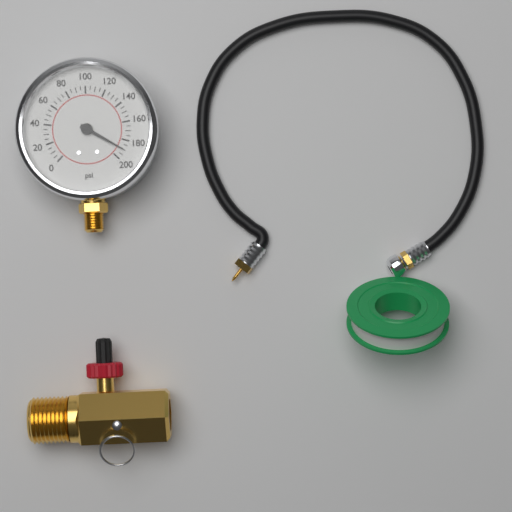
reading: 190 psi
